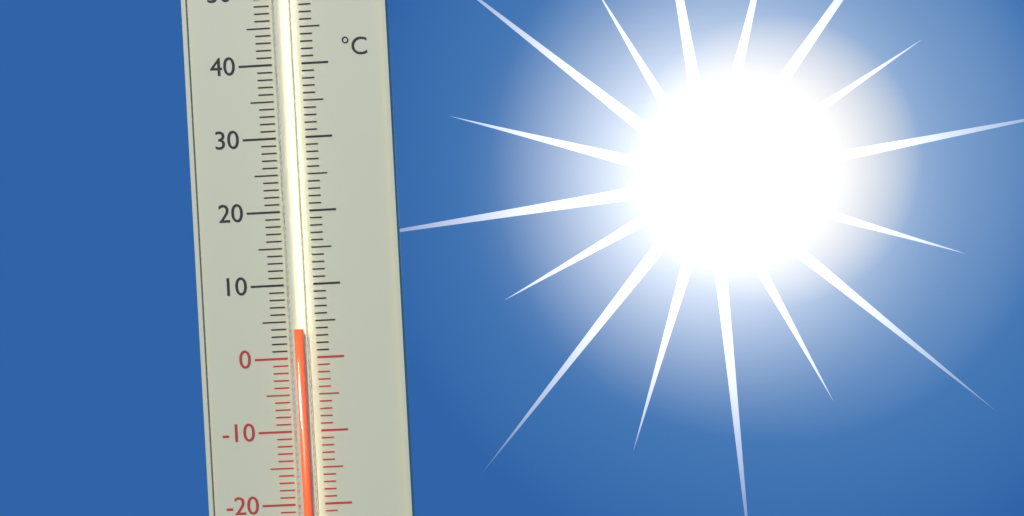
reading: 4 °C
